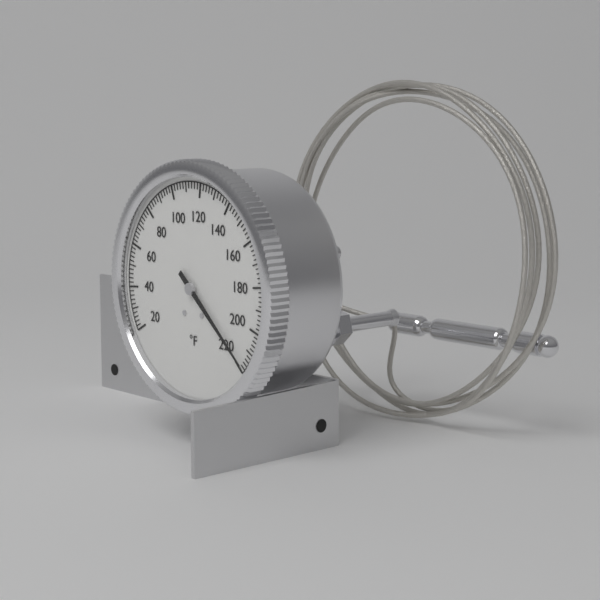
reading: 218 °F
